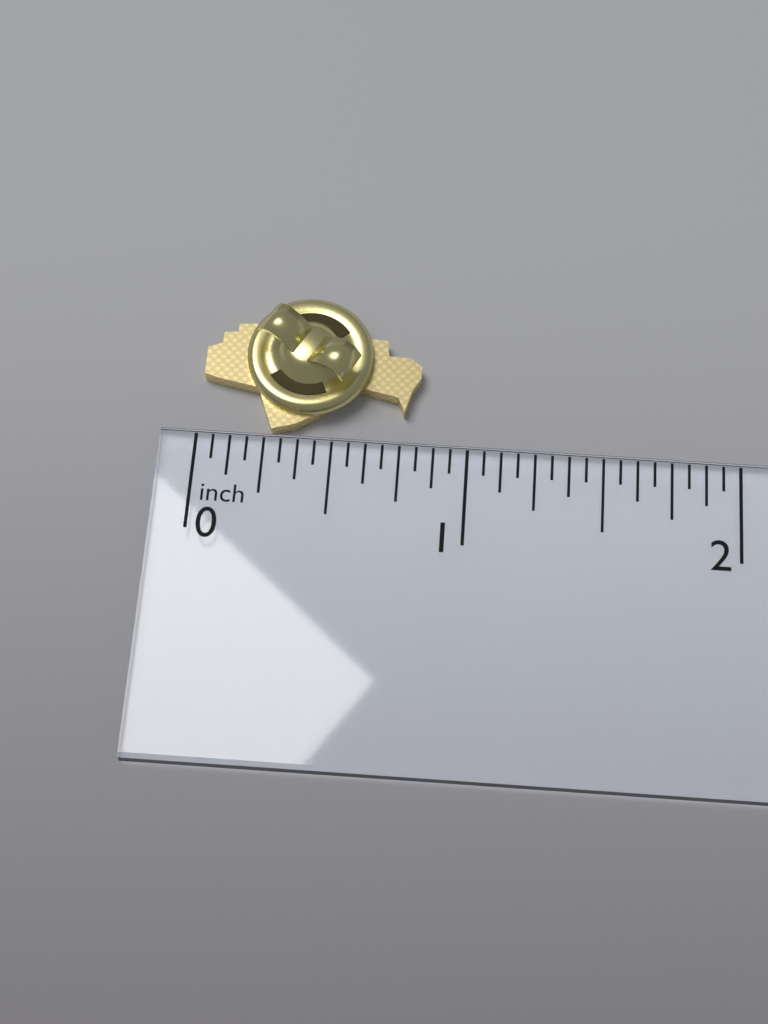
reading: 0.8125 inch
